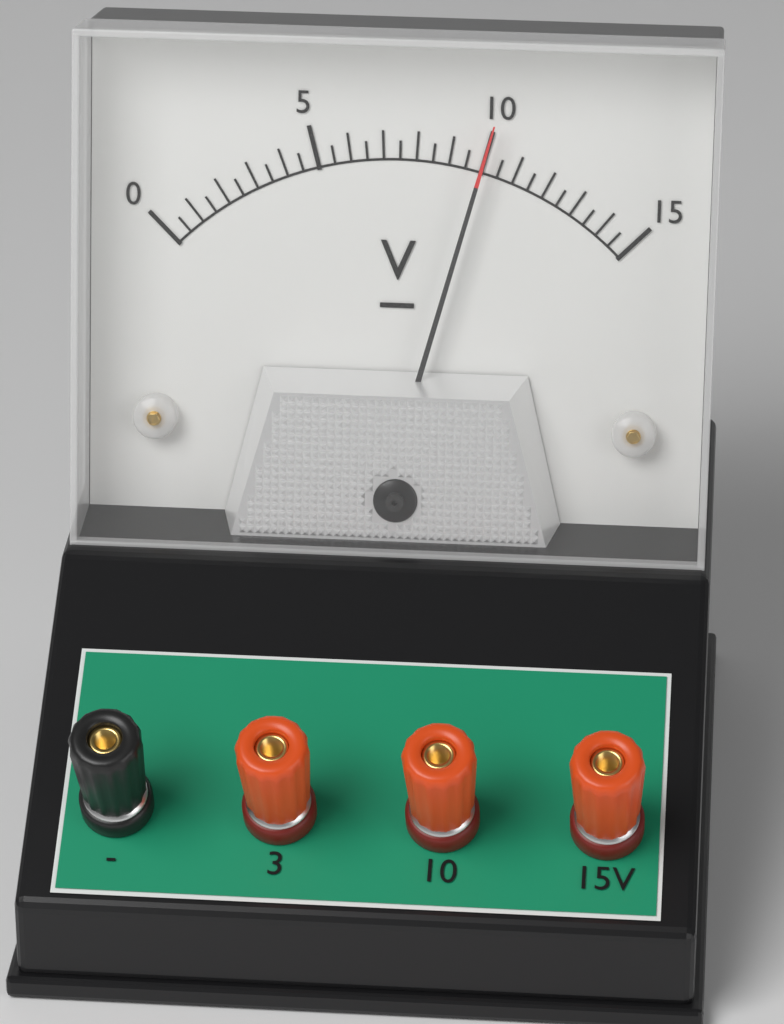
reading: 10.0 V
